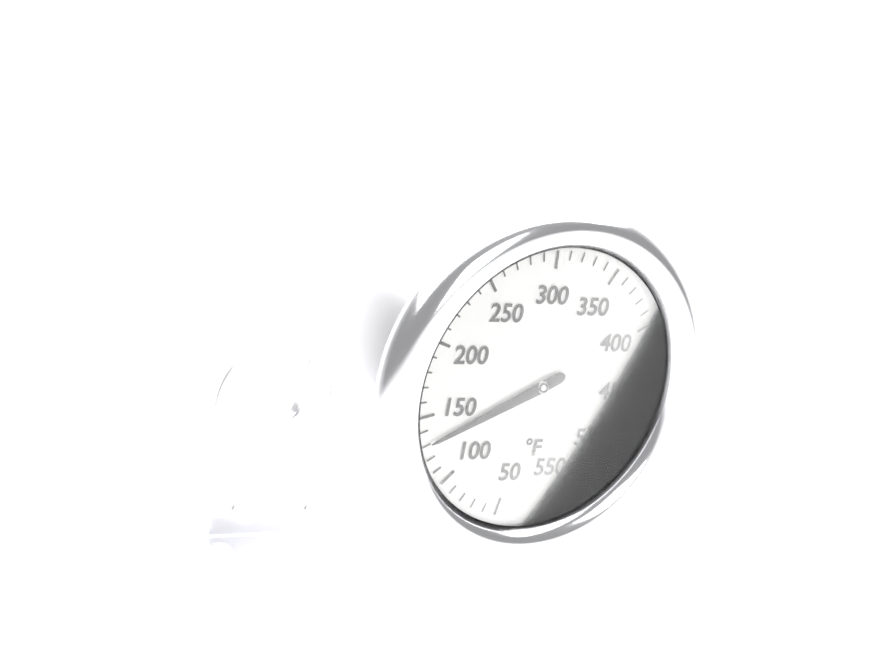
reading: 130 °F
